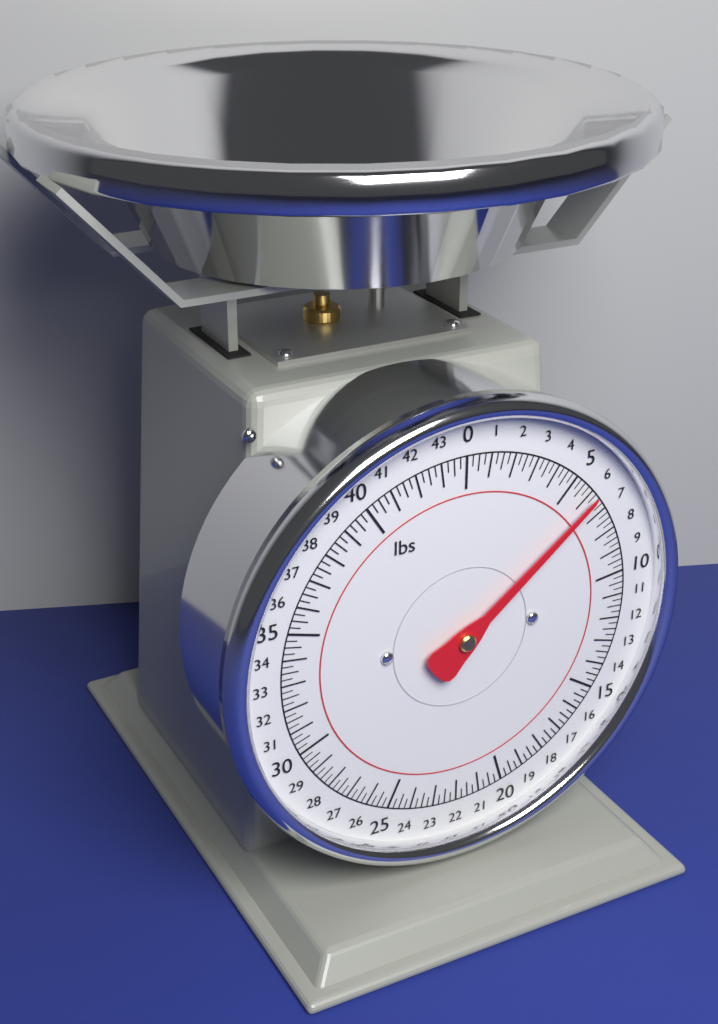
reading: 6.25 lbs
